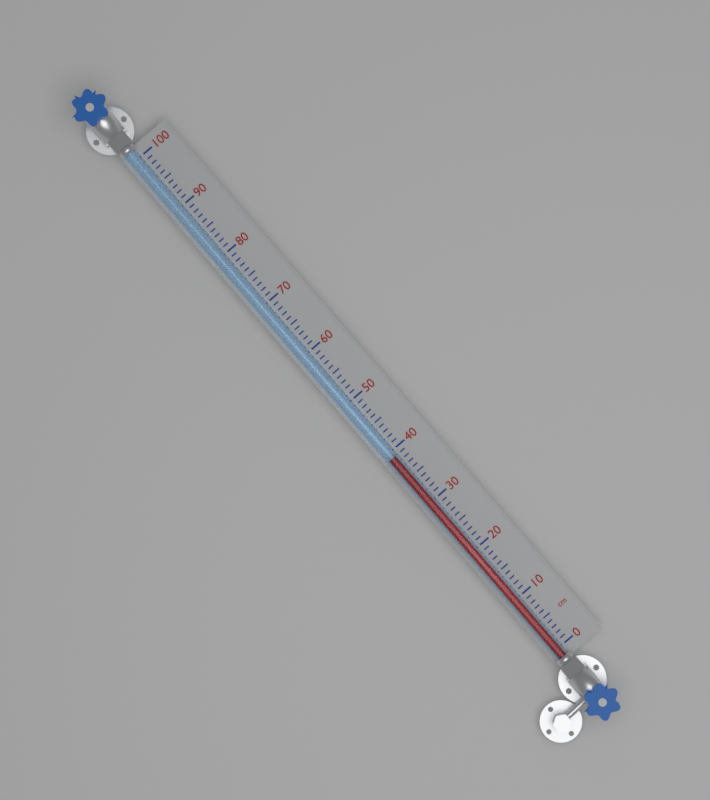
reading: 39 cm
